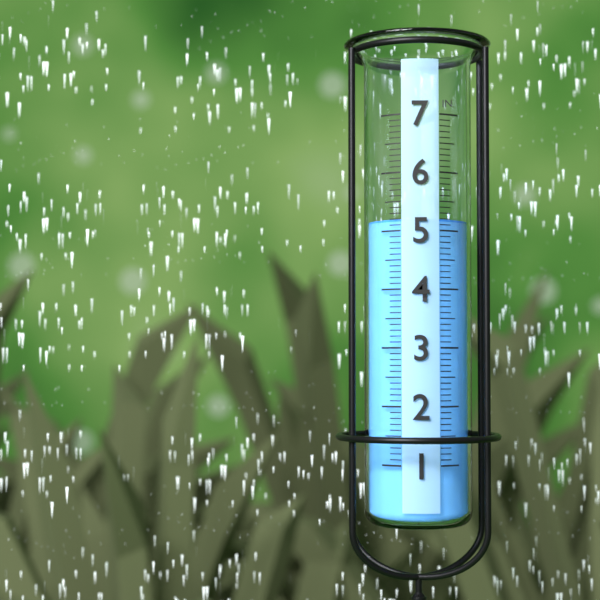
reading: 5.2 in
